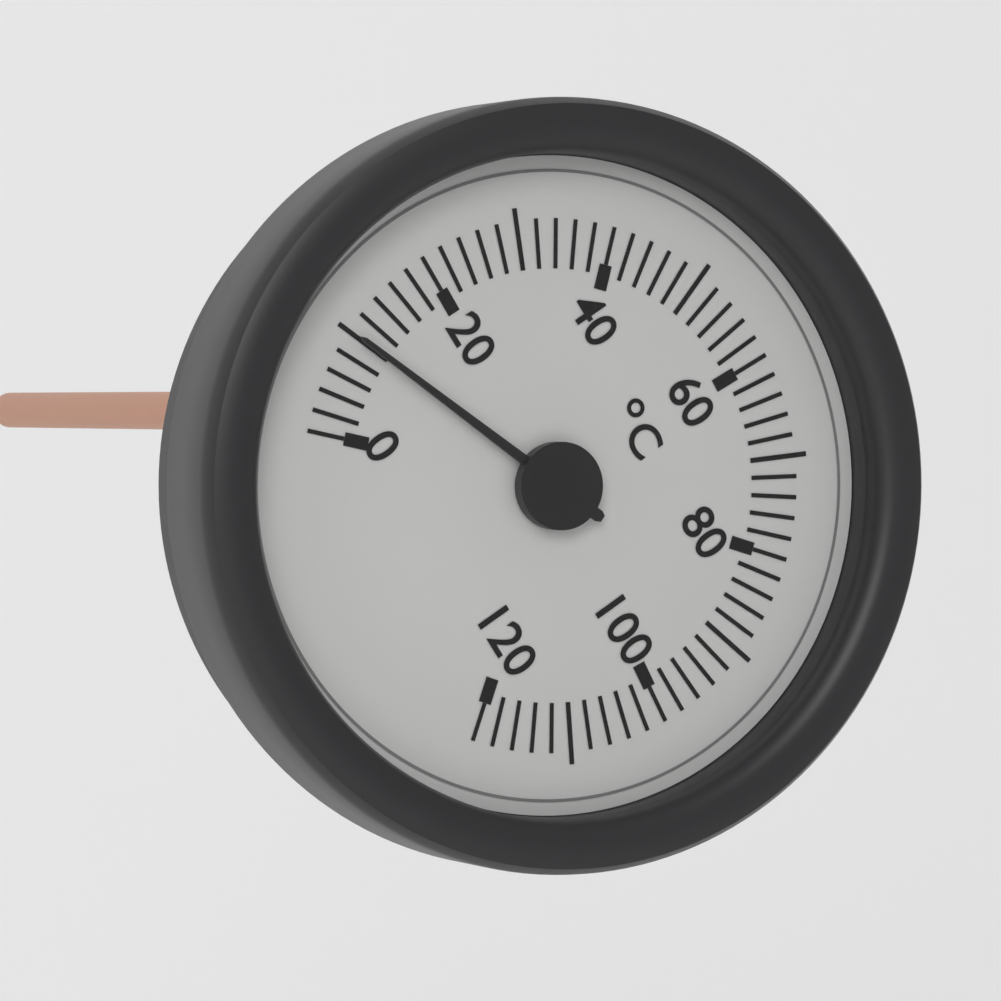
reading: 10 °C
